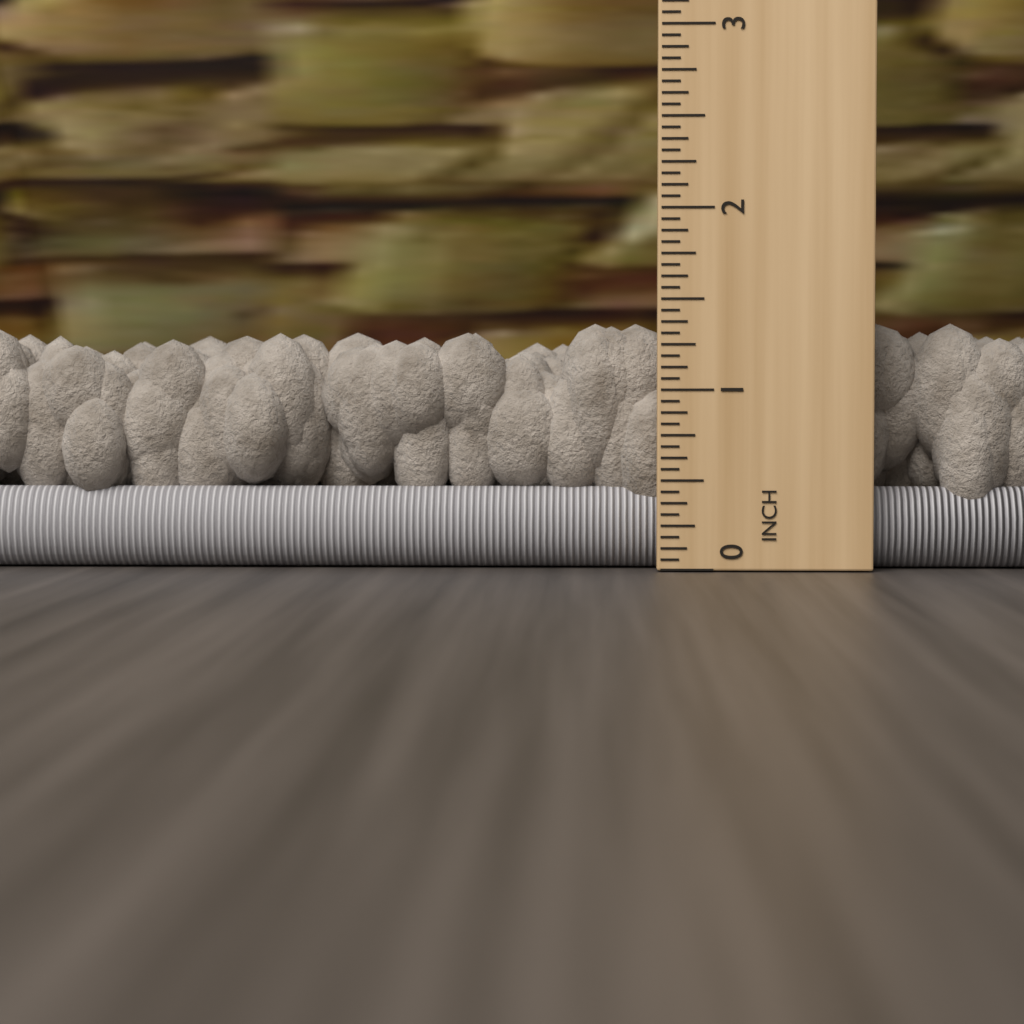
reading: 1.3750 in
